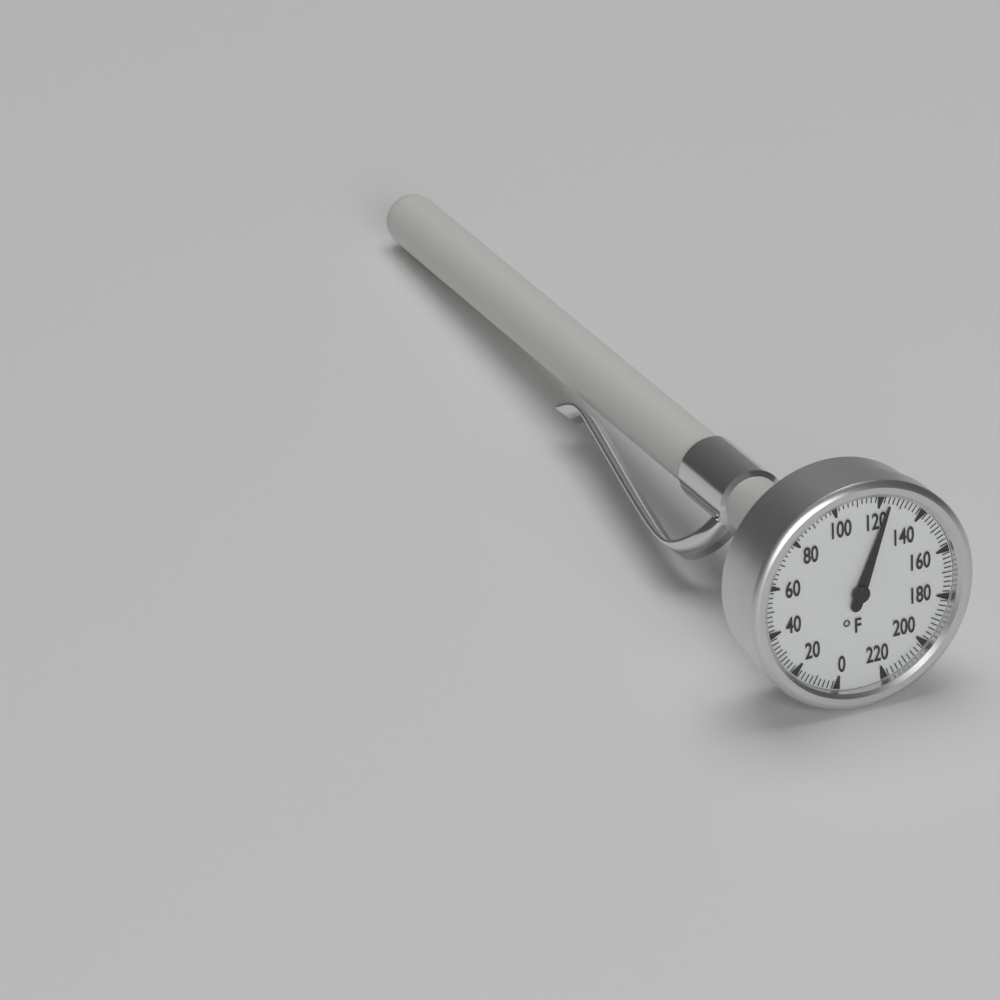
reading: 124 °F
